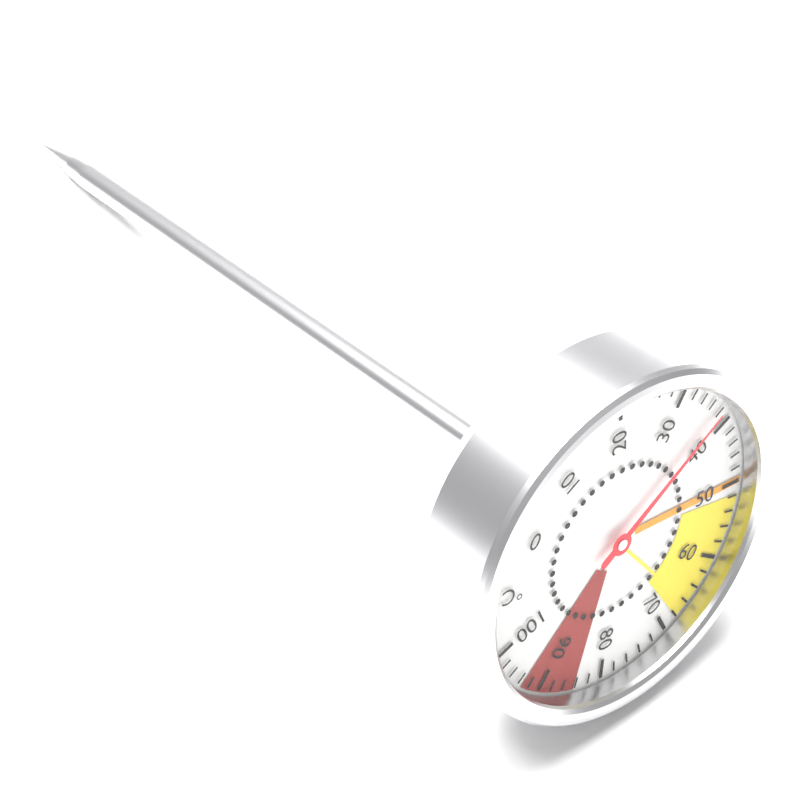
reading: 38 °C
